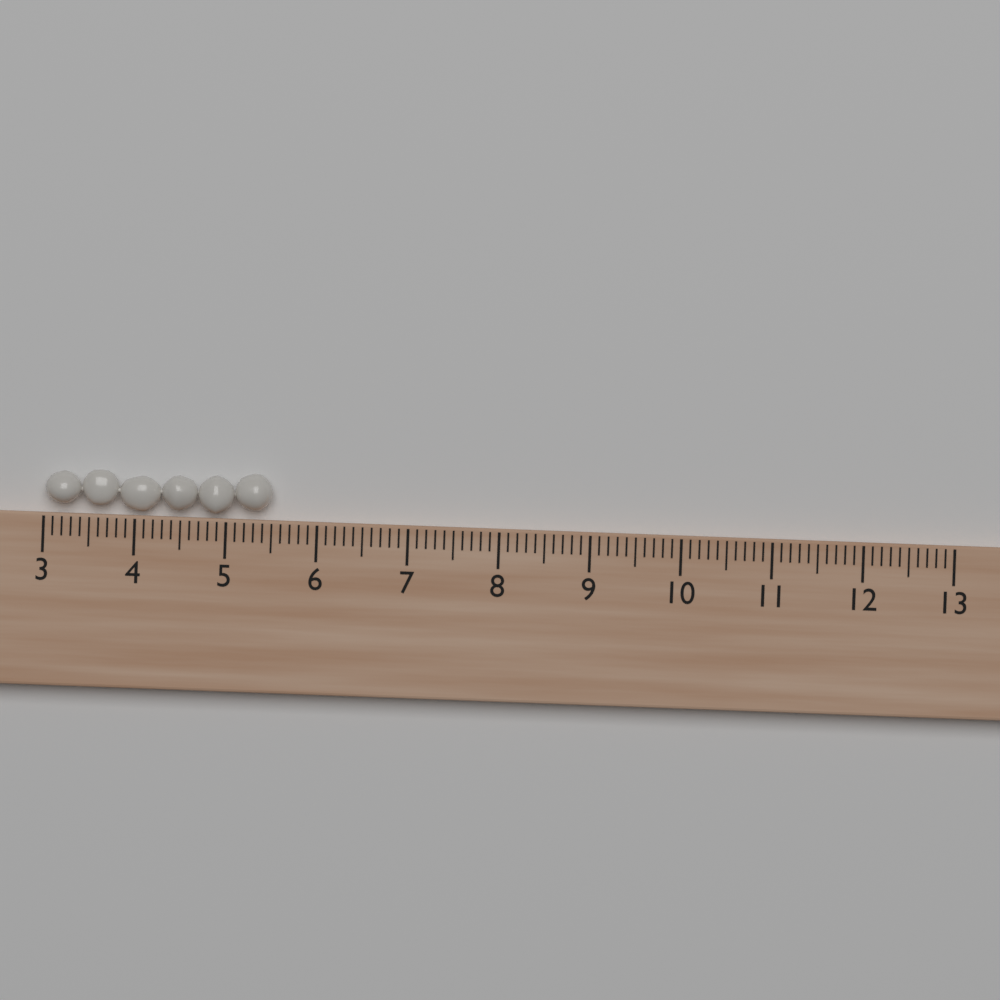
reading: 5.5 (no unit)
